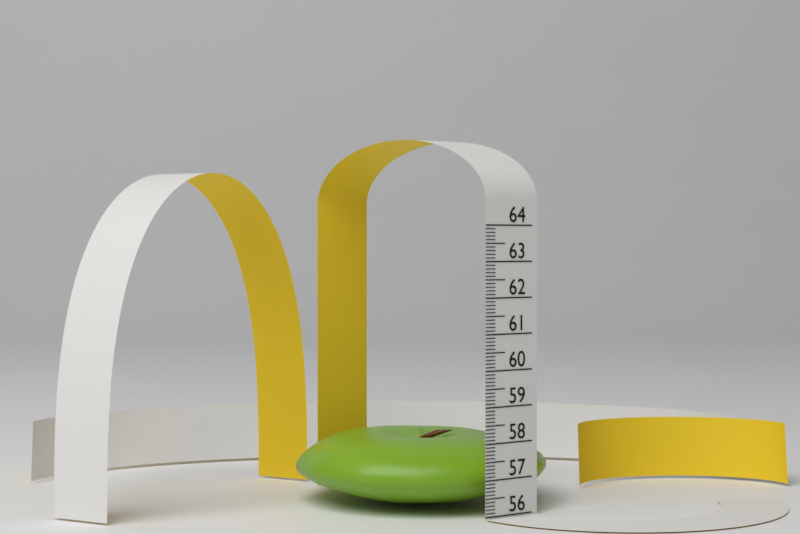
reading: 58.0 (no unit)
